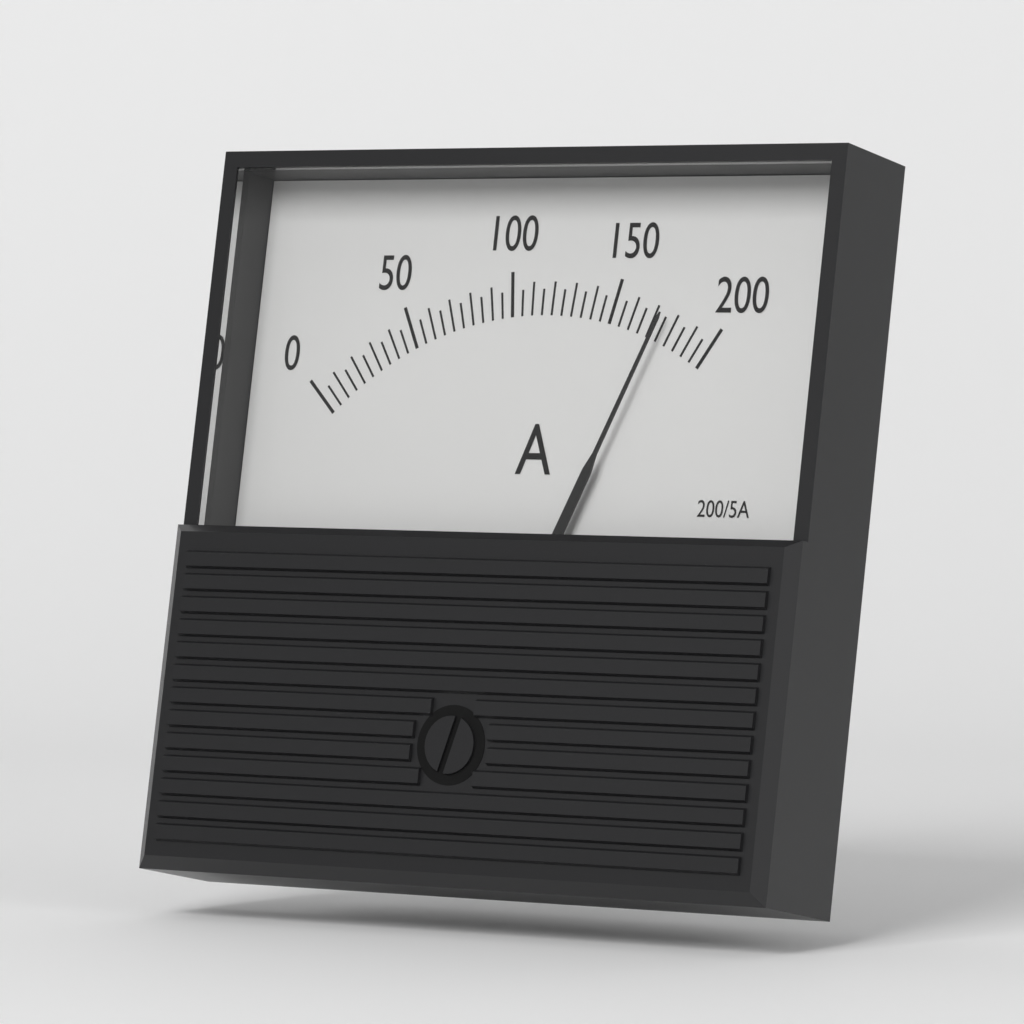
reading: 175 A
